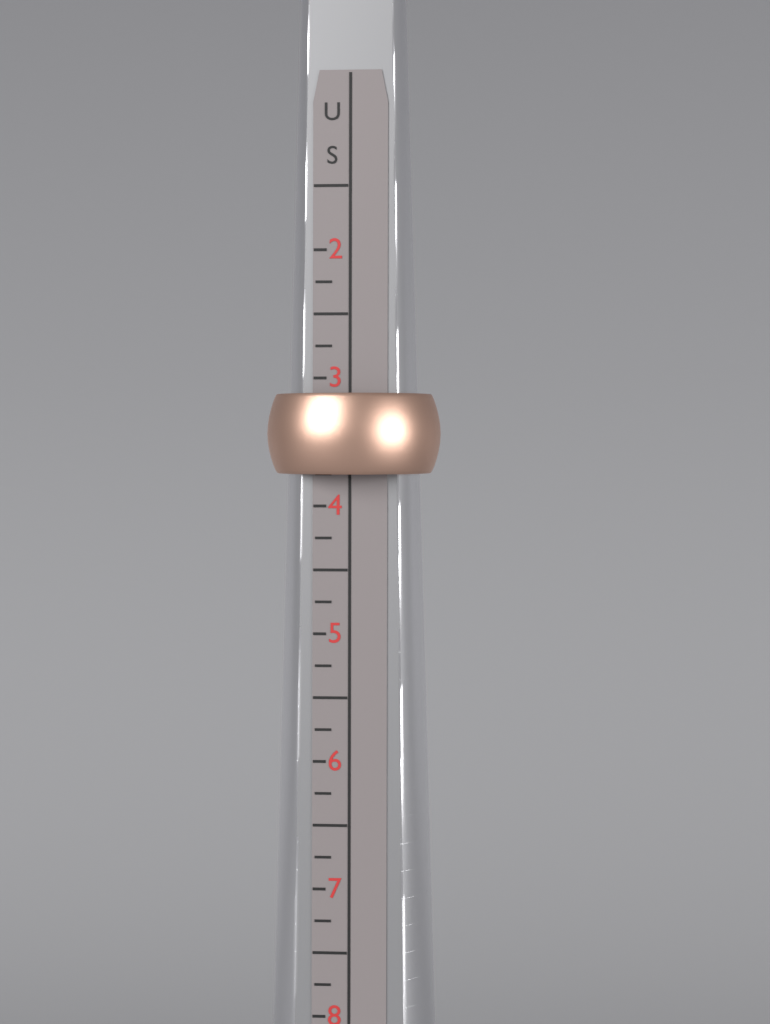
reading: 3.75 US
